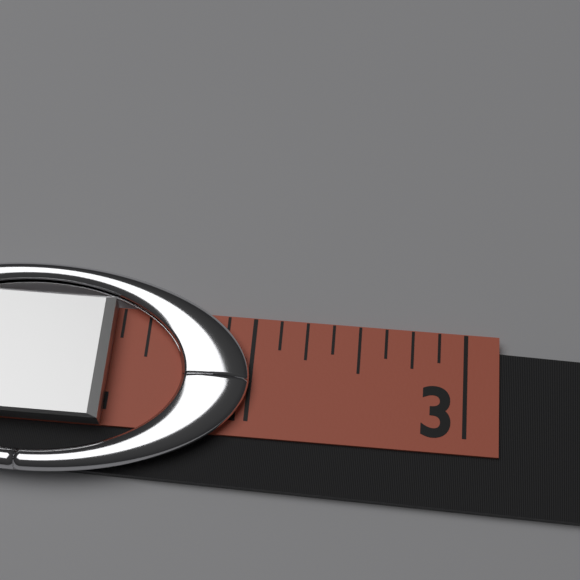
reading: 2.000 in
